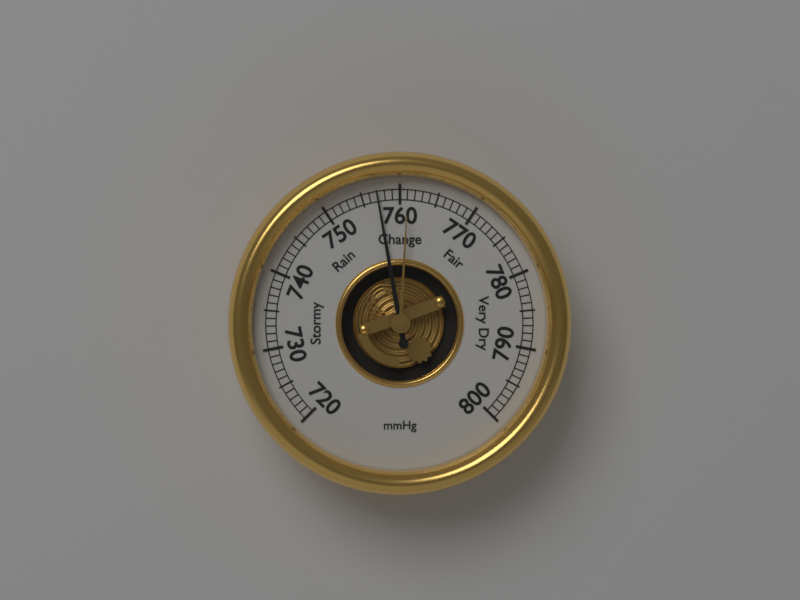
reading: 757 mmHg
